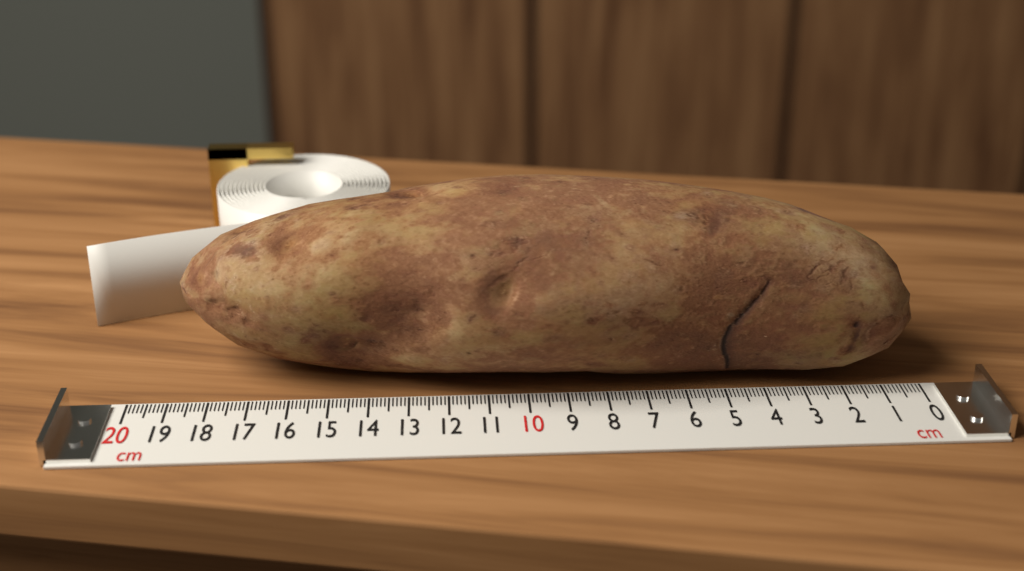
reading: 18.8 cm
